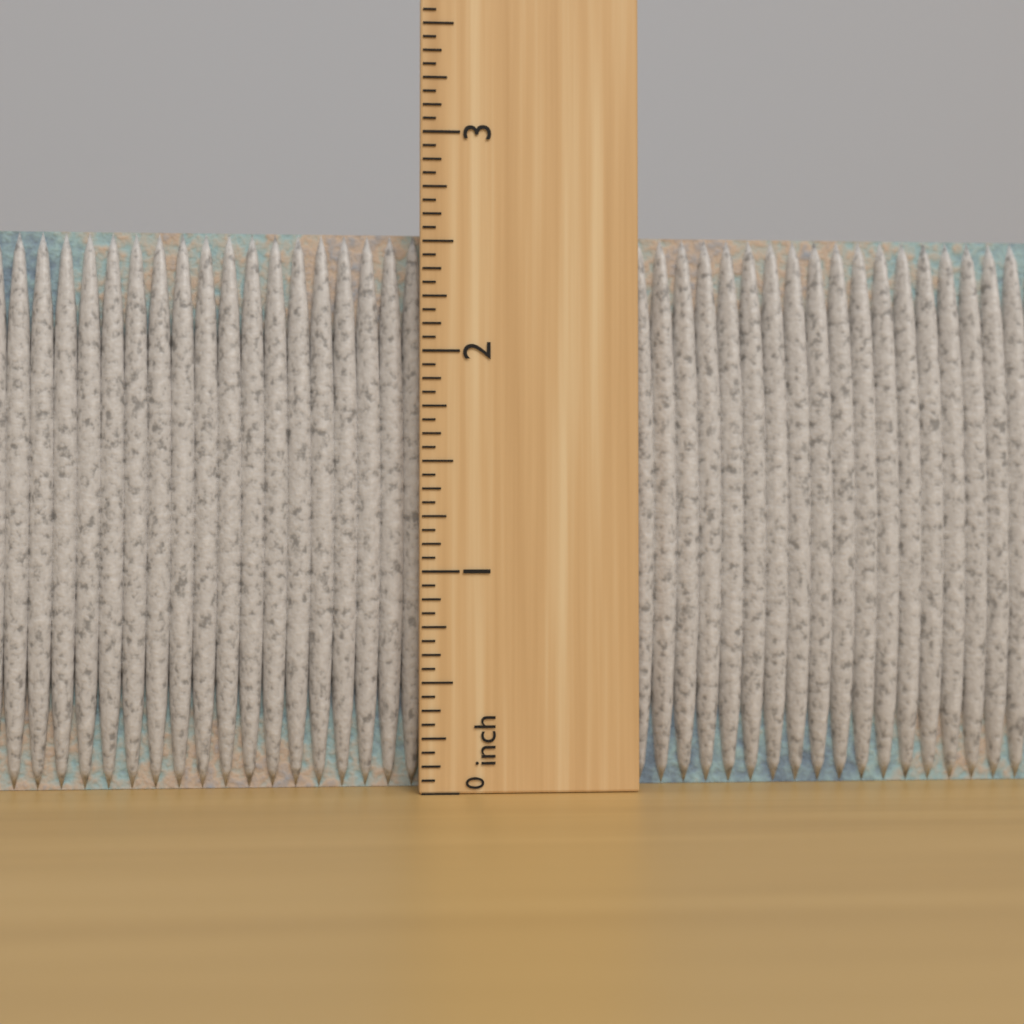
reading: 2.5625 inch
